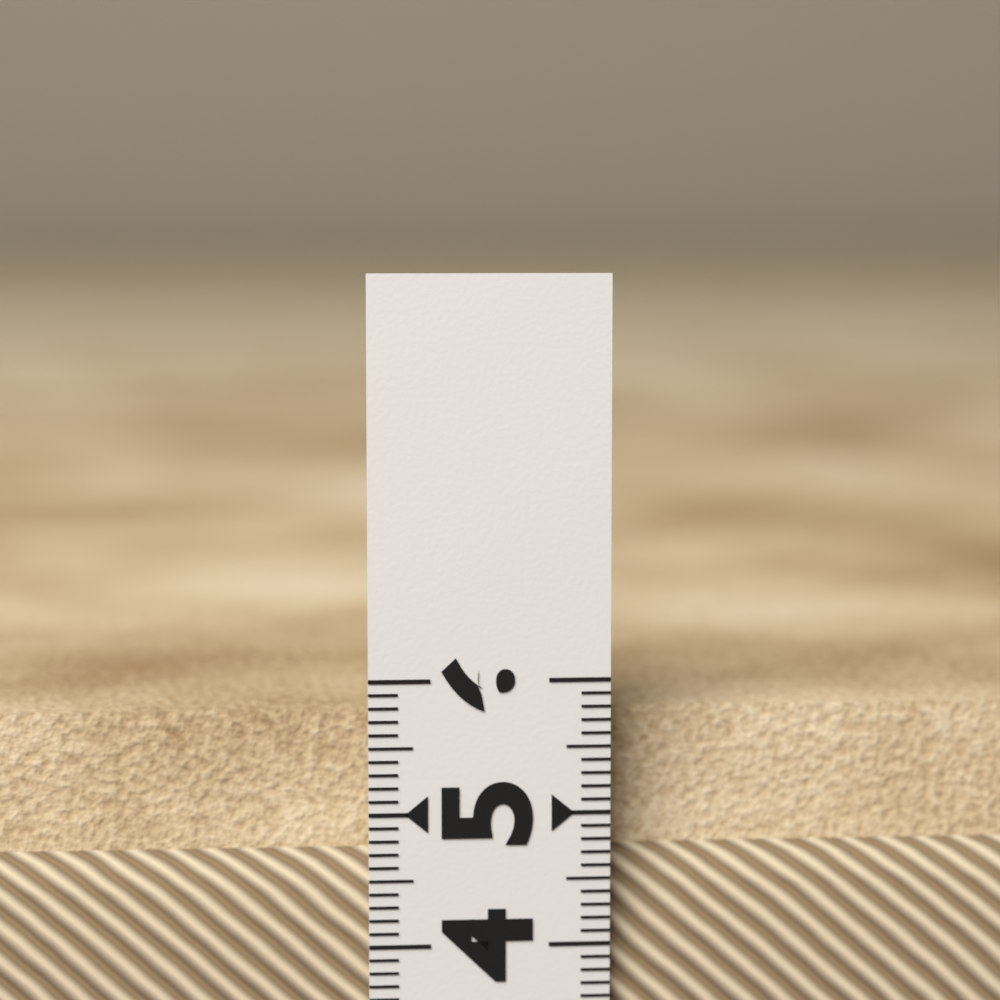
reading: 5.7 (no unit)
